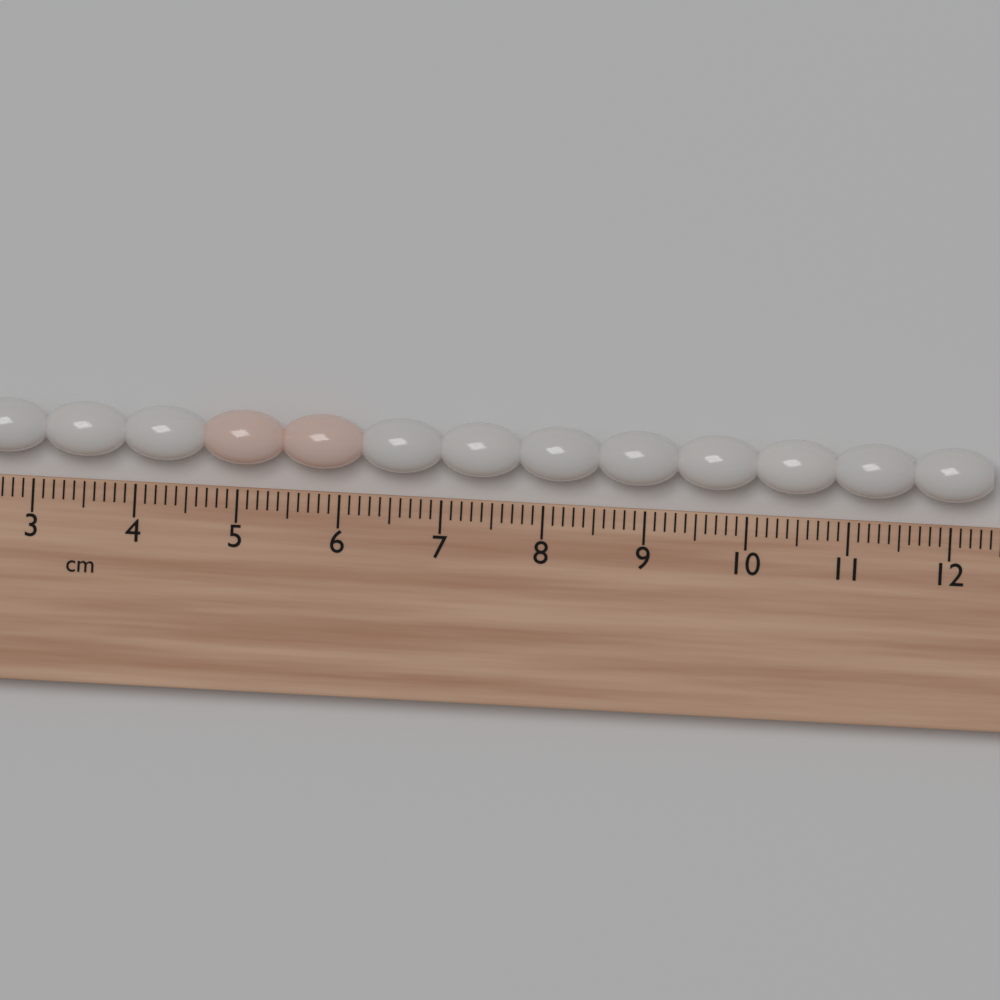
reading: 12.4 cm
